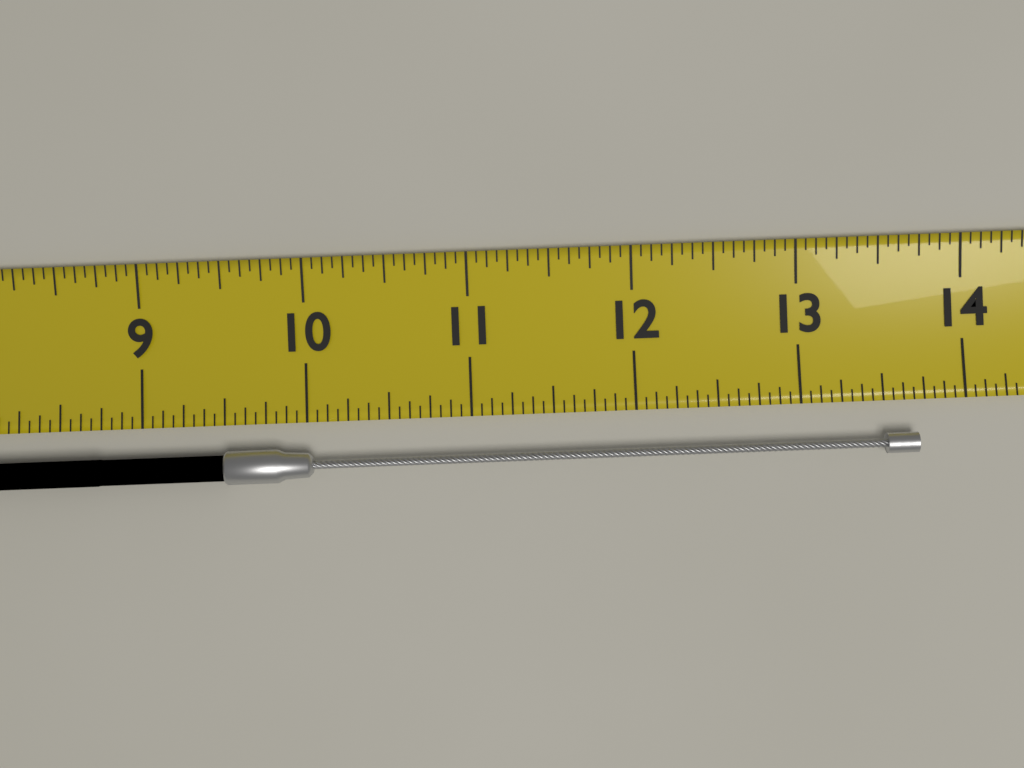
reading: 13.6875 (no unit)
